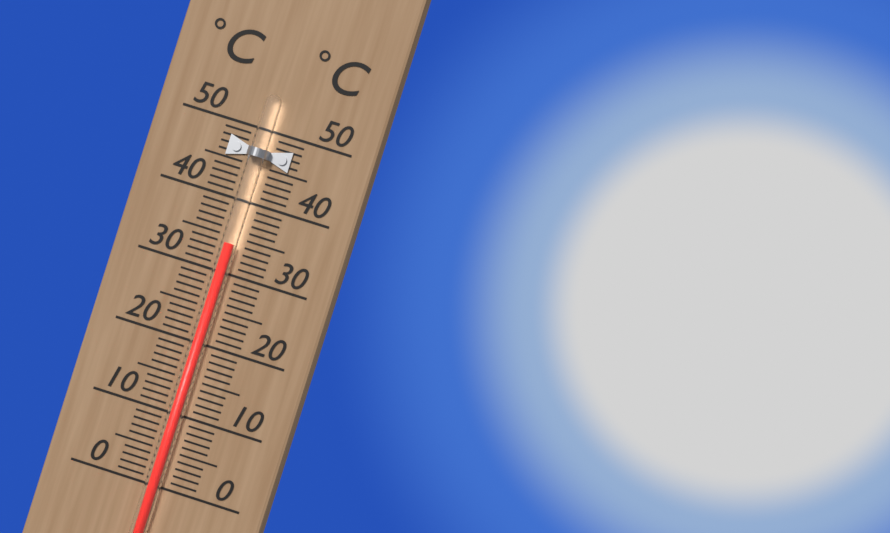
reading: 34 °C
